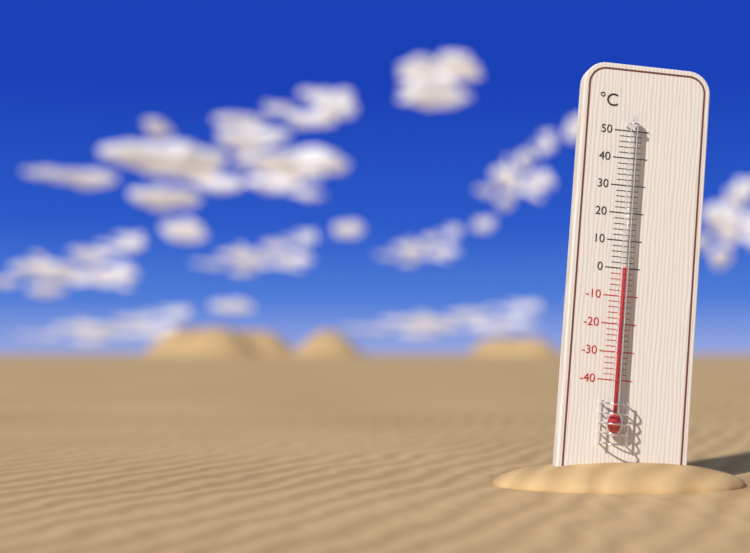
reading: 0 °C
